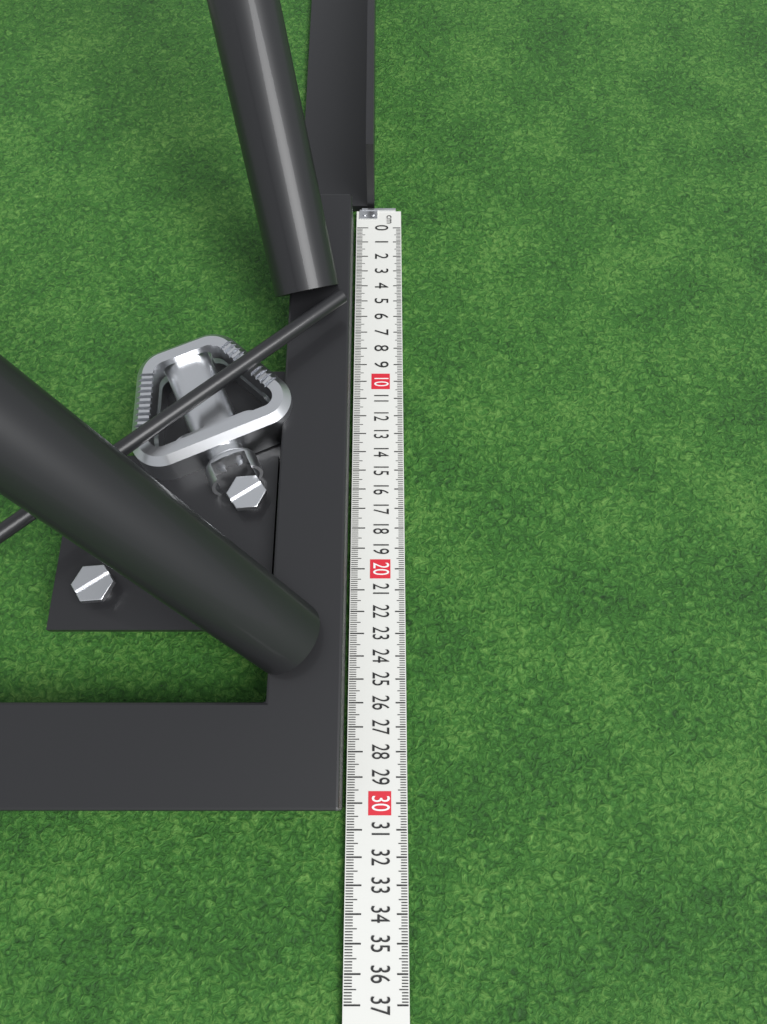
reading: 30.3 cm
